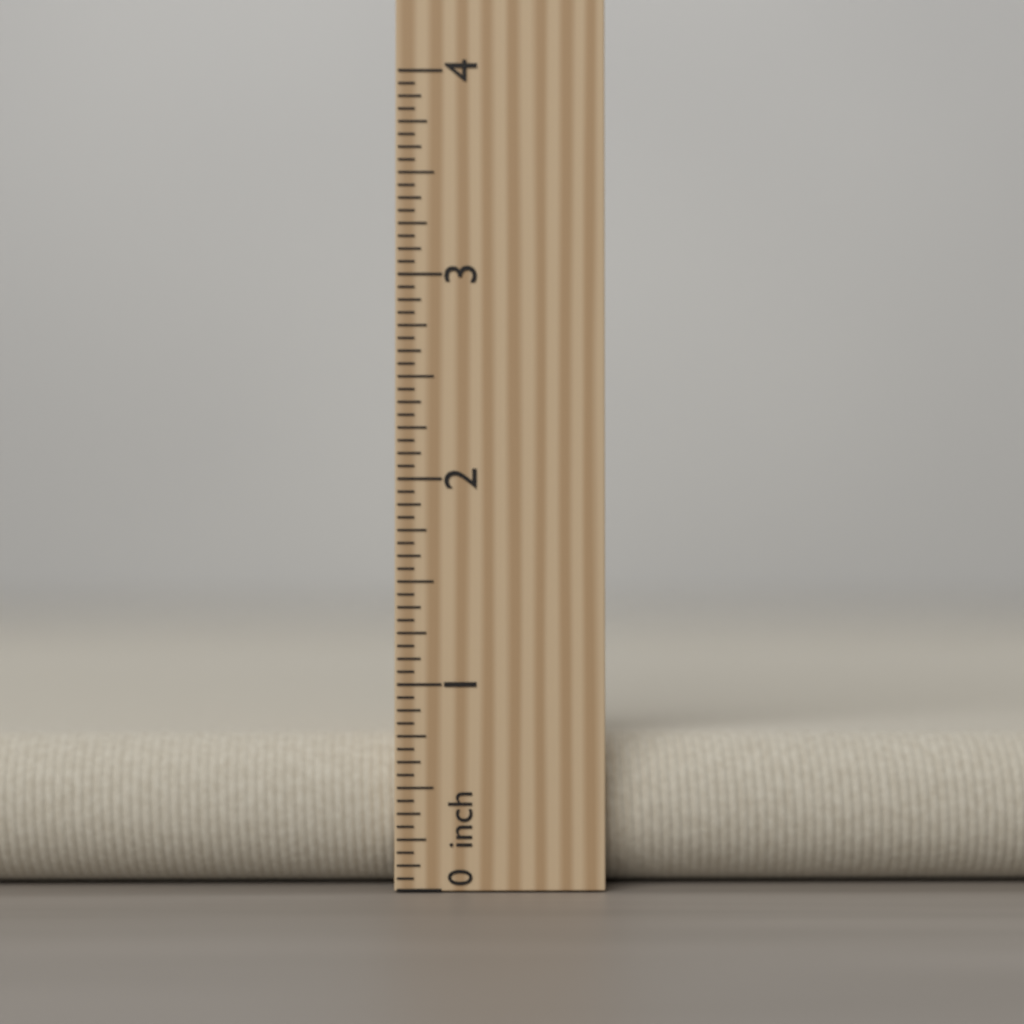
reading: 0.7500 inch
